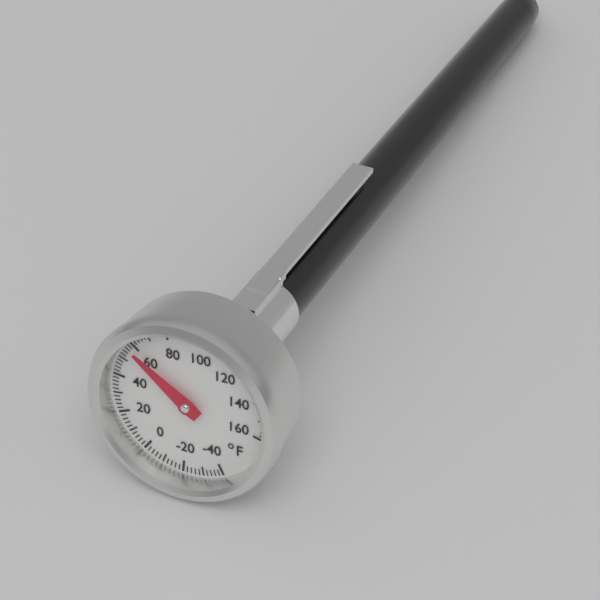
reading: 58 °F
